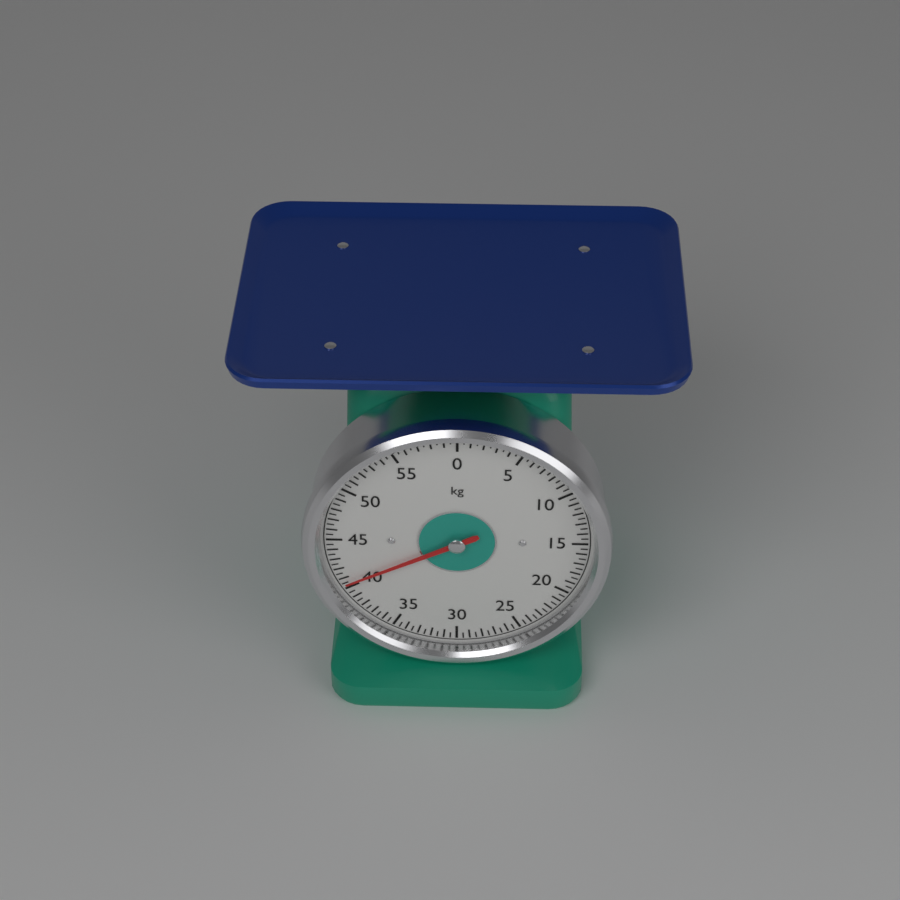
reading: 40.5 kg
